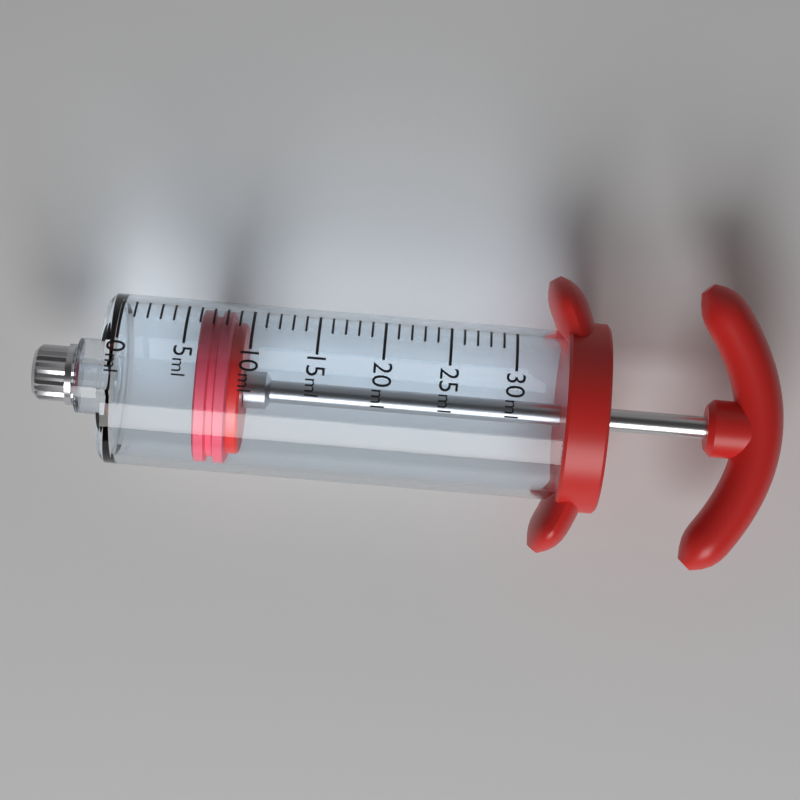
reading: 6 ml
